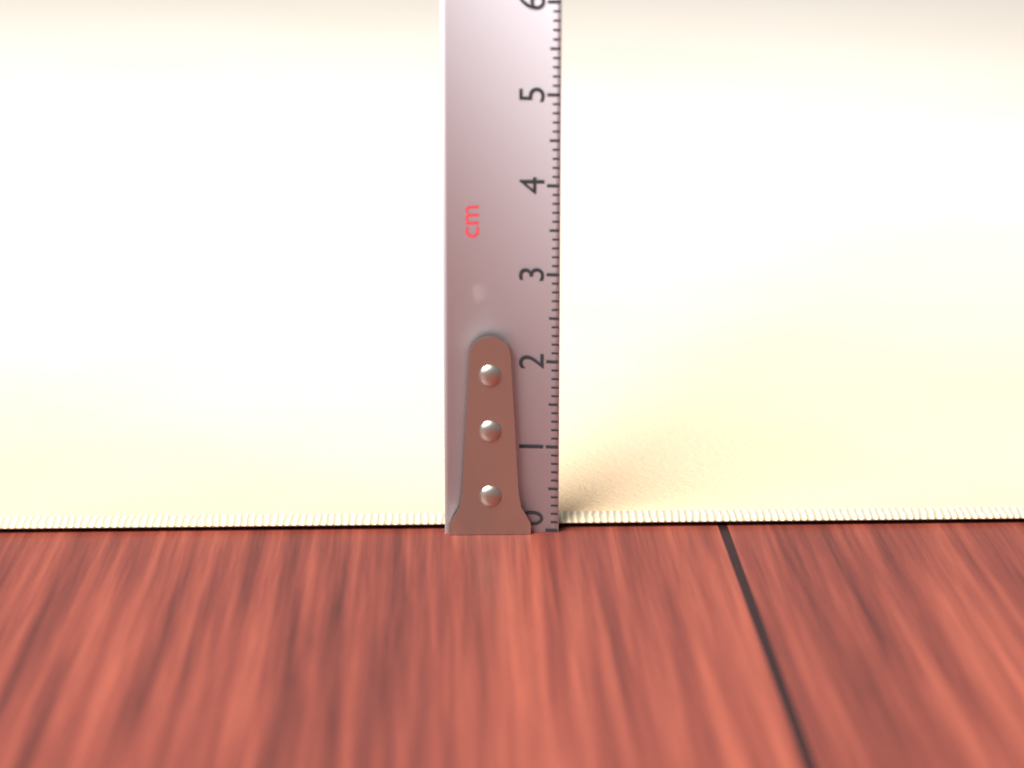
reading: 0.1 cm
